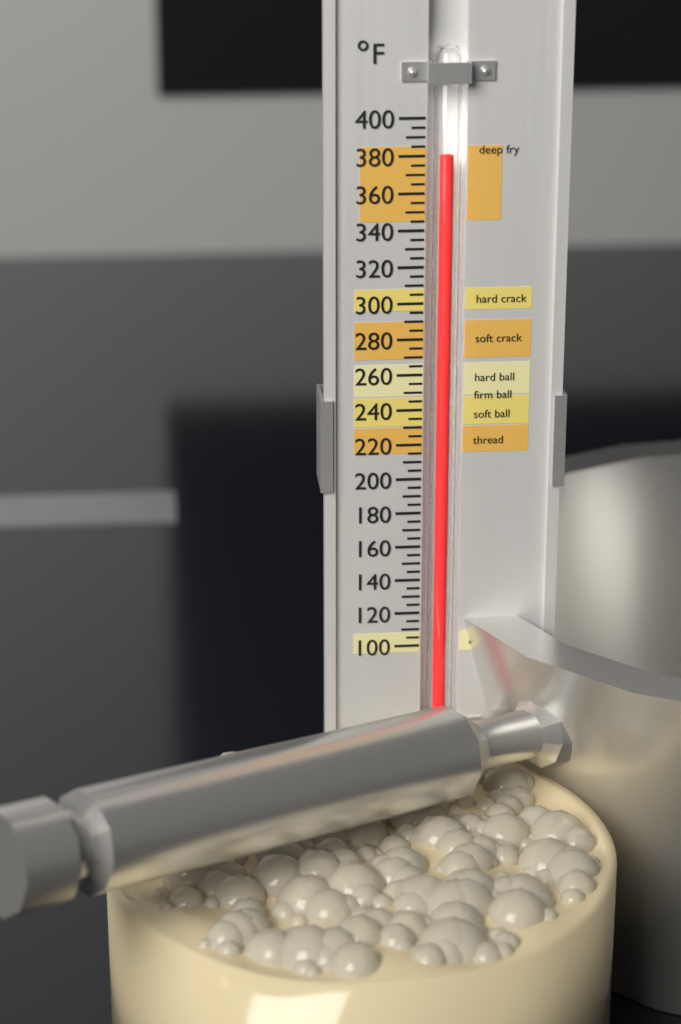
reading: 380 °F
